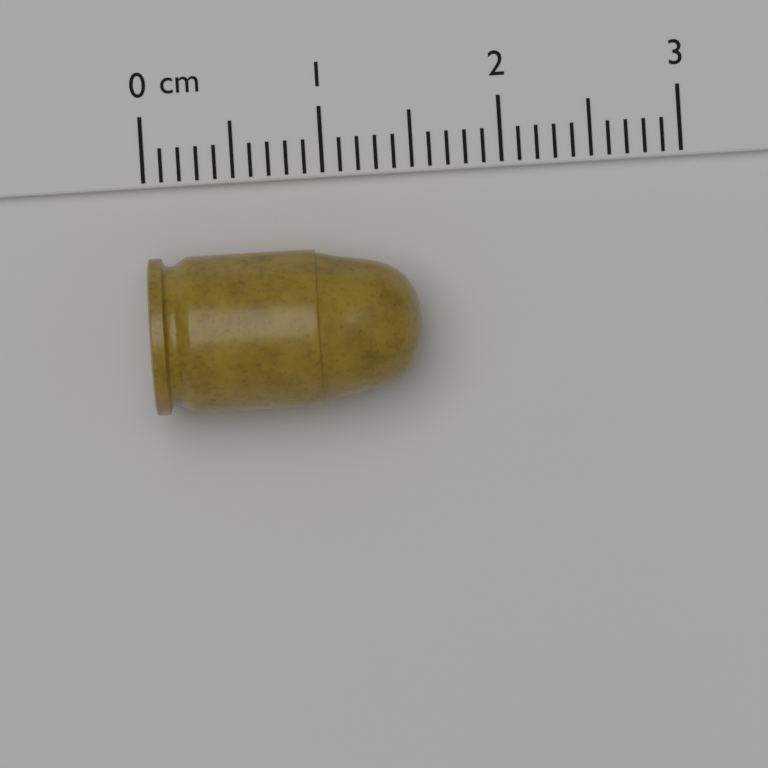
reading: 1.5 cm
